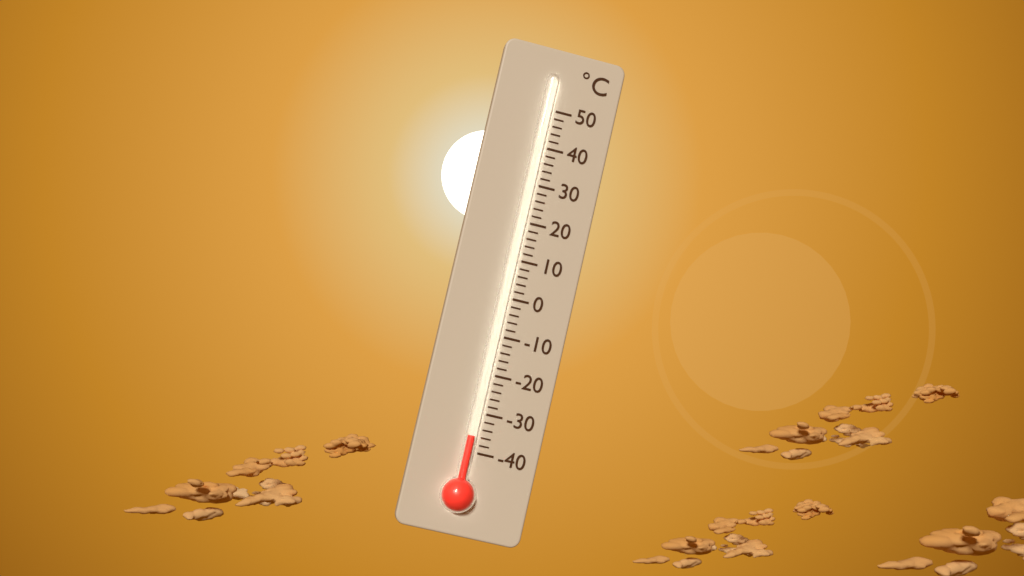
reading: -36 °C
